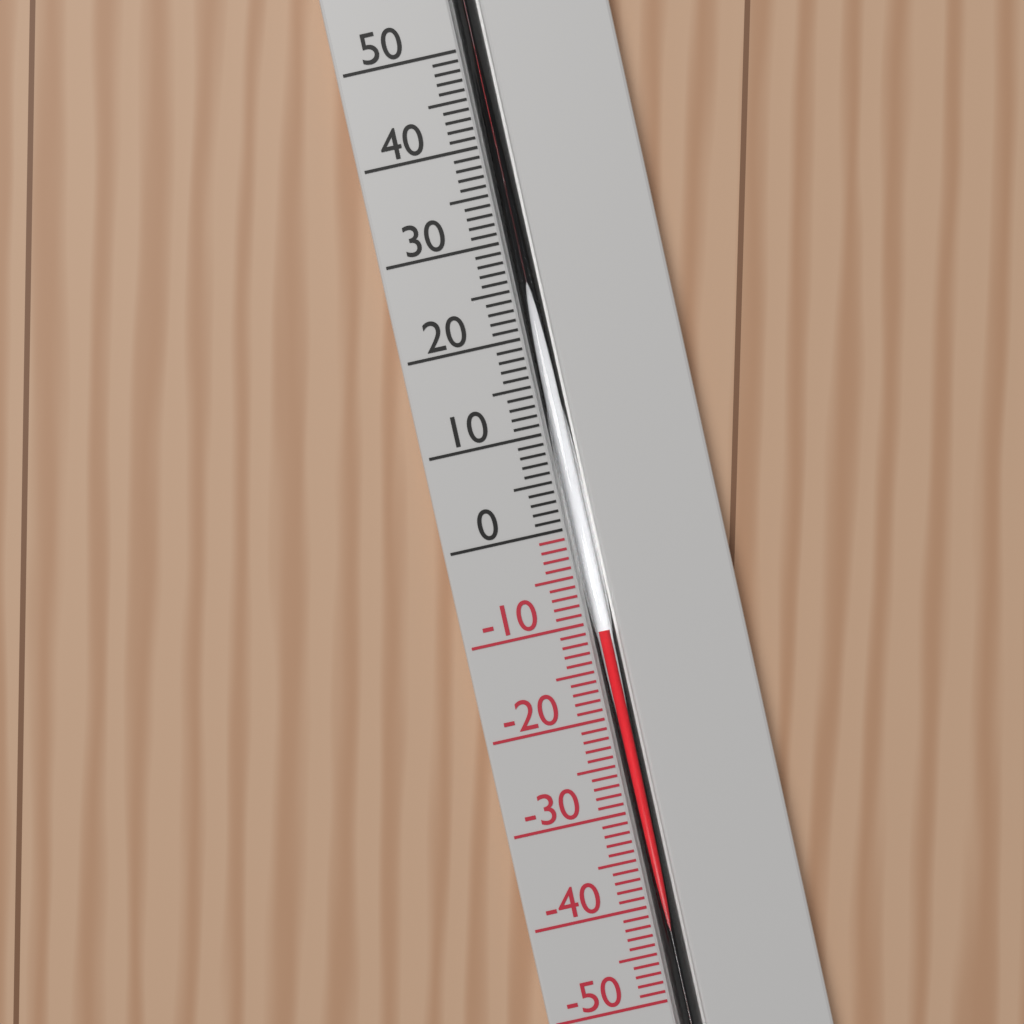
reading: -11 °C
